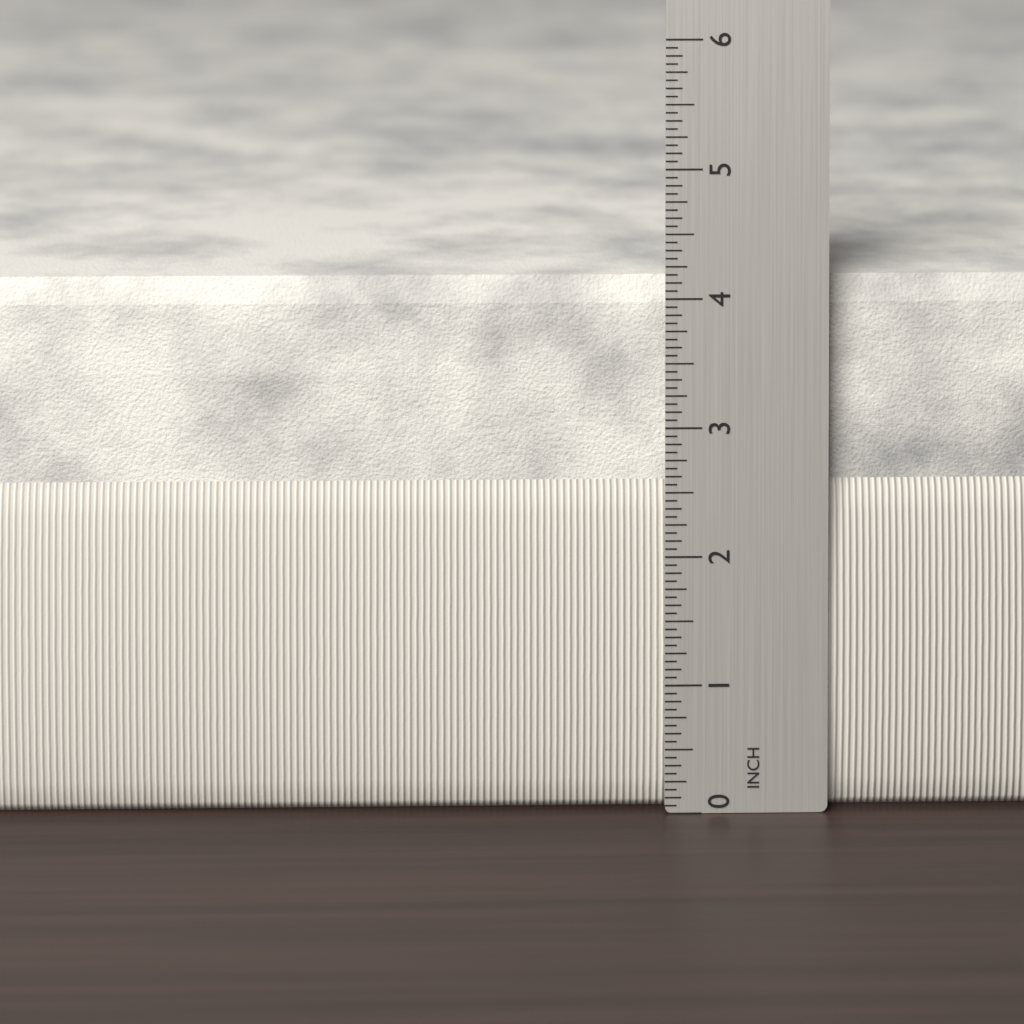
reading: 4.1250 in
